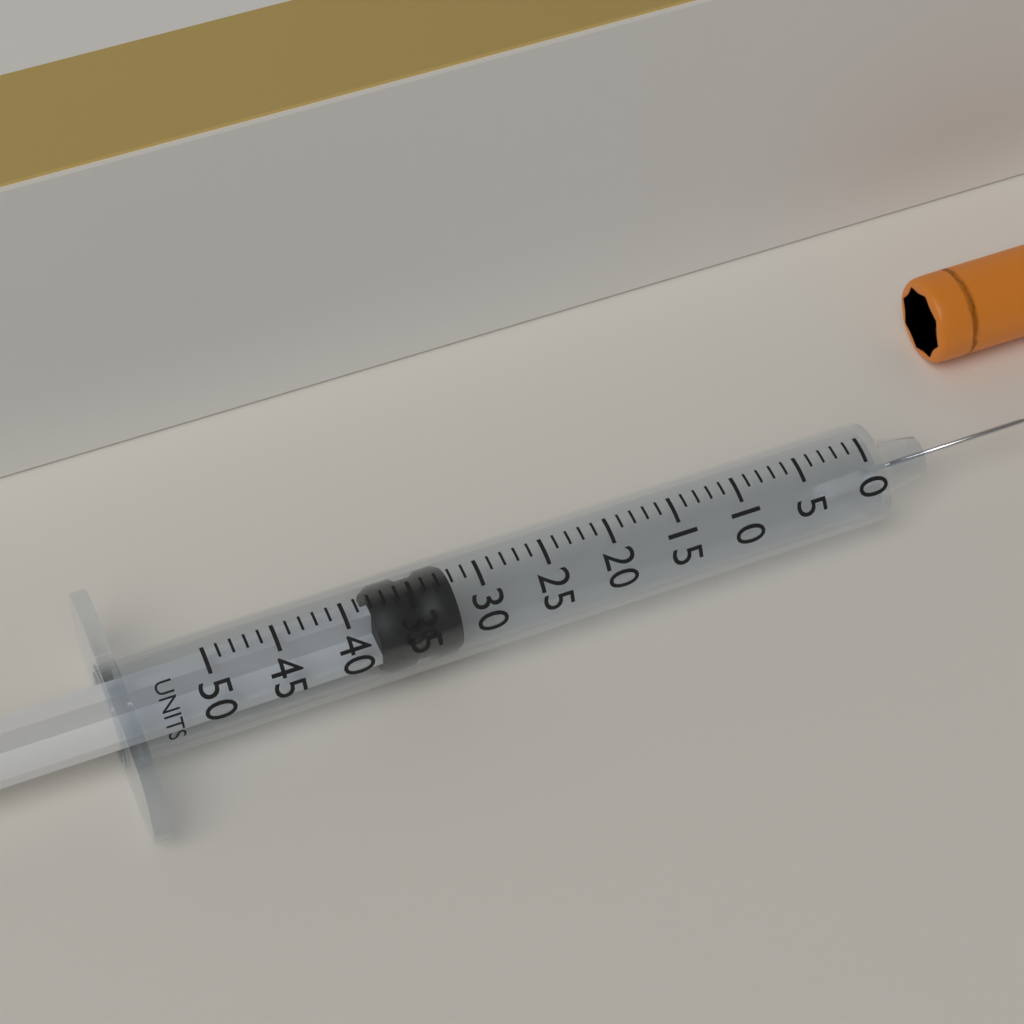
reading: 32 units
